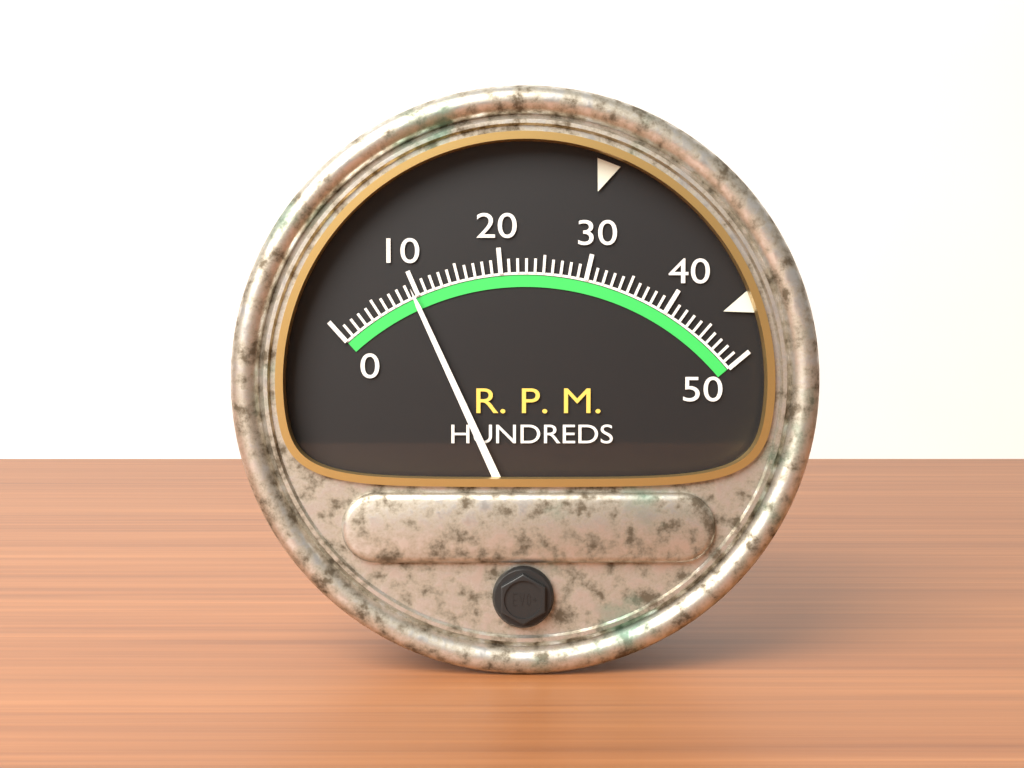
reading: 950 RPM
